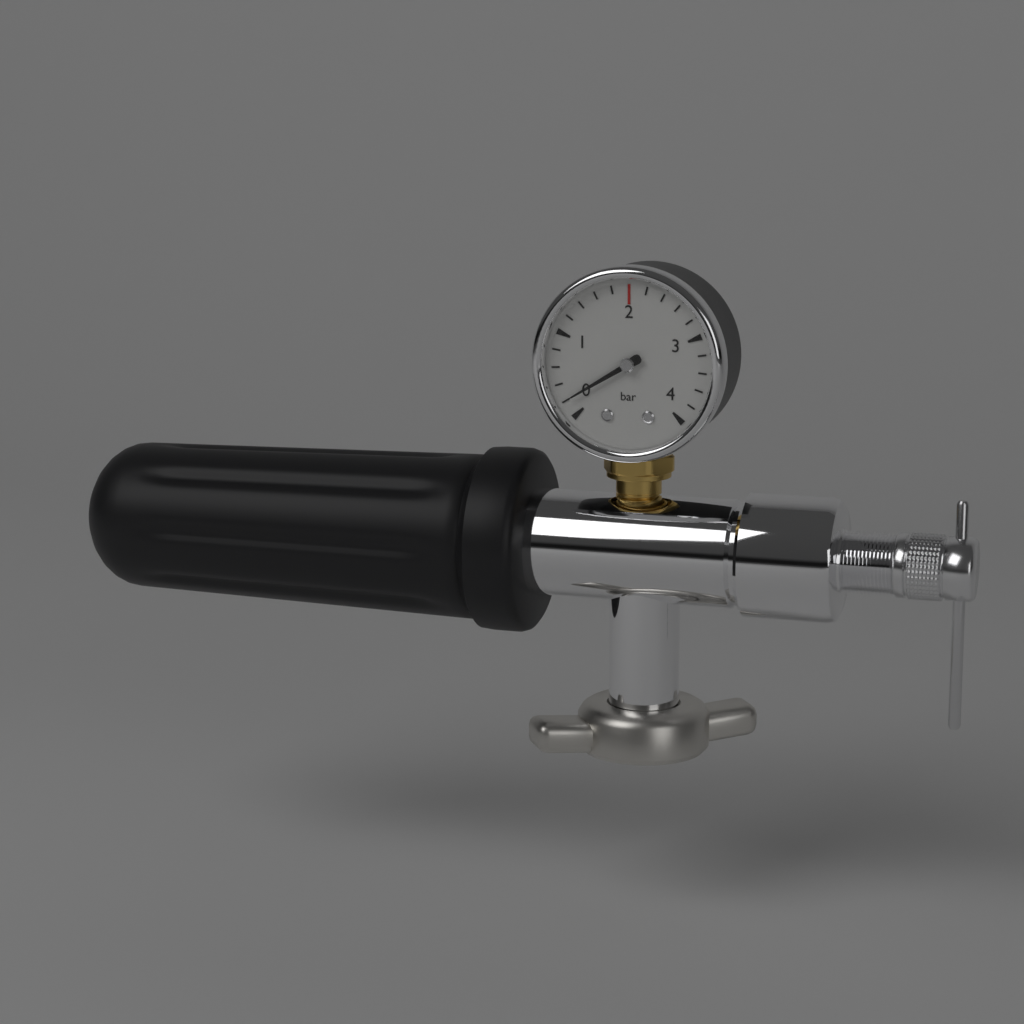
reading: 0.2 bar
